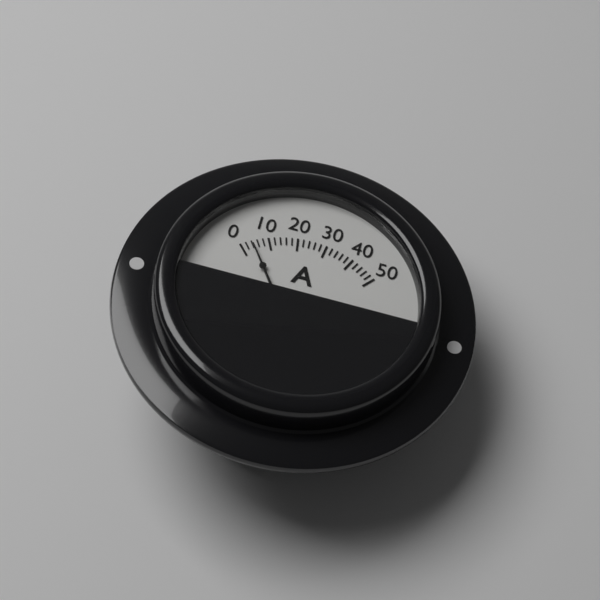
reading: 4 A
